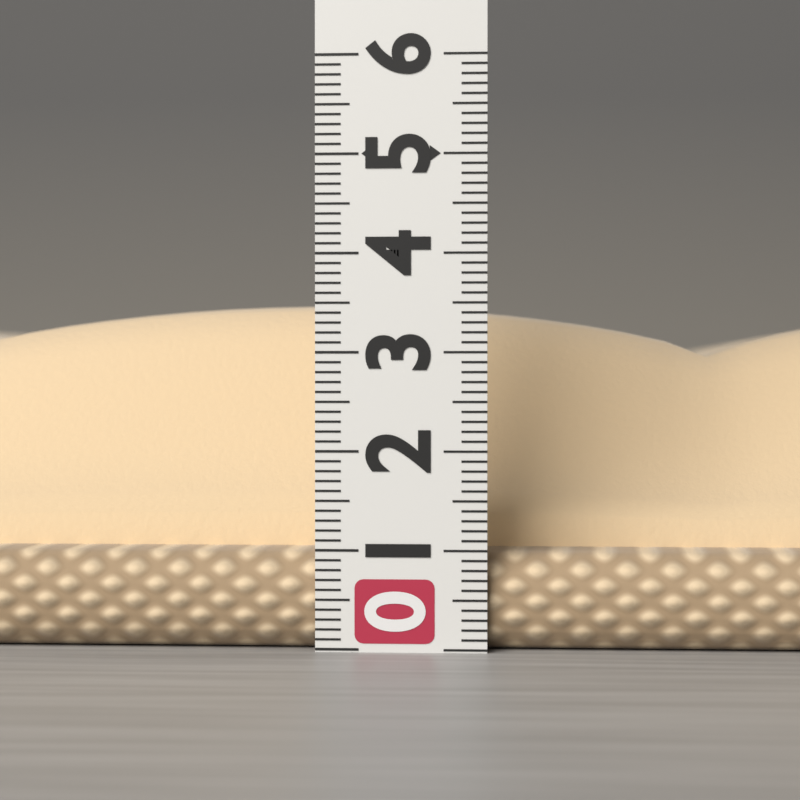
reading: 3.6 (no unit)
